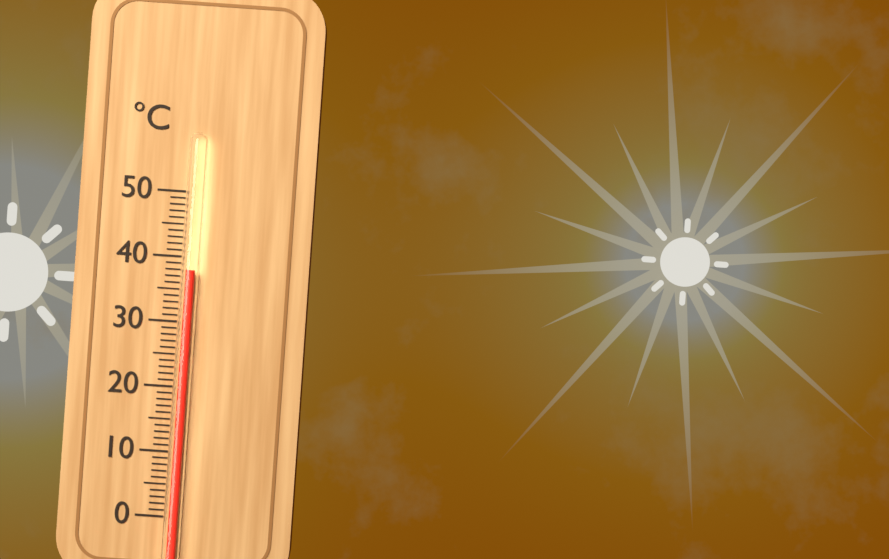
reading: 38 °C
